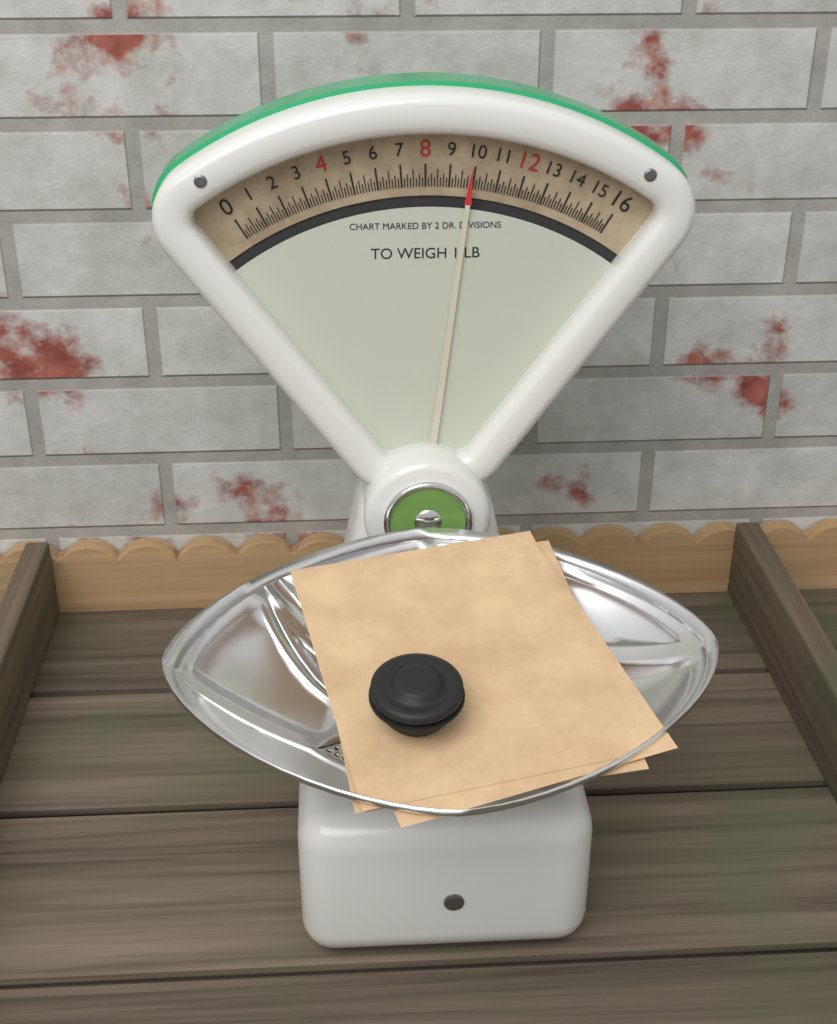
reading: 9.875 oz
